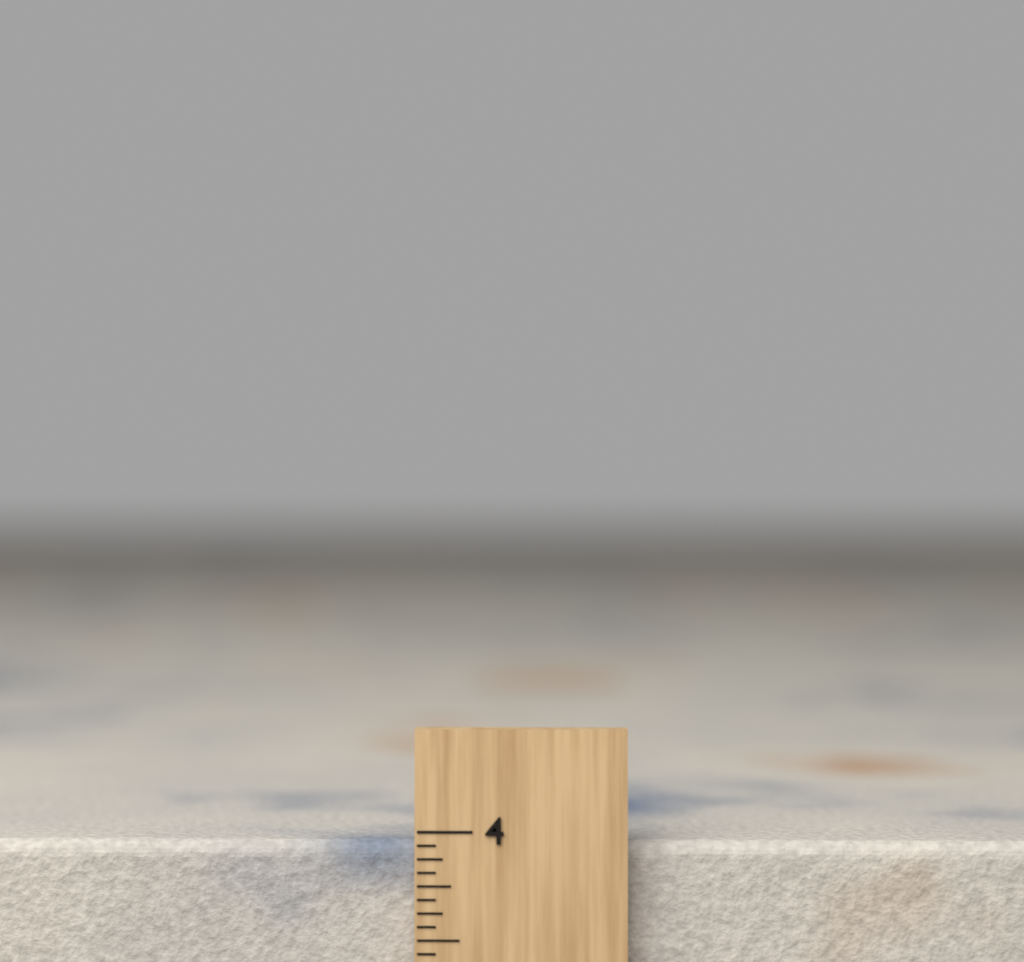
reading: 3.9375 inch
